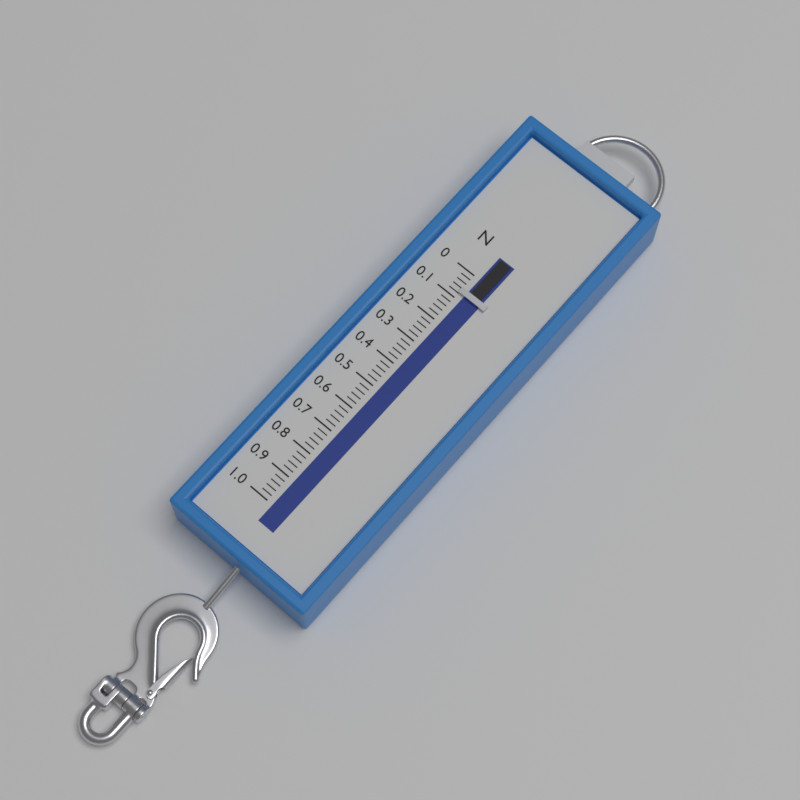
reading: 0.08 N
